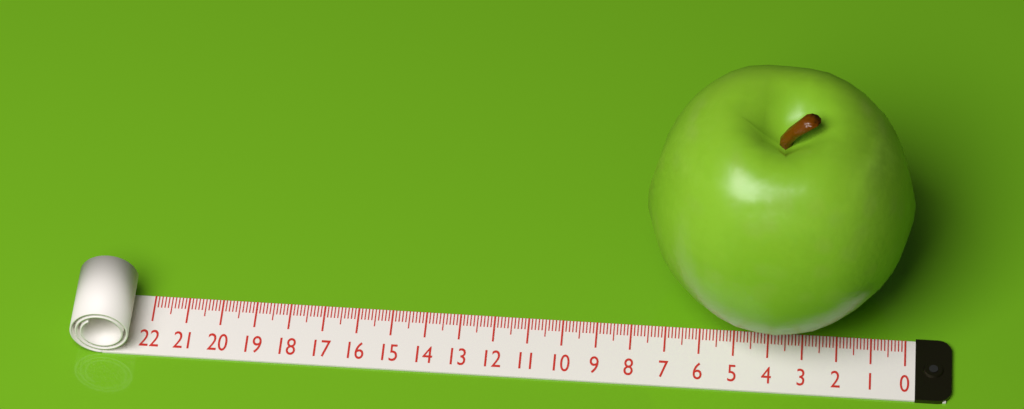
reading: 7.7 (no unit)
